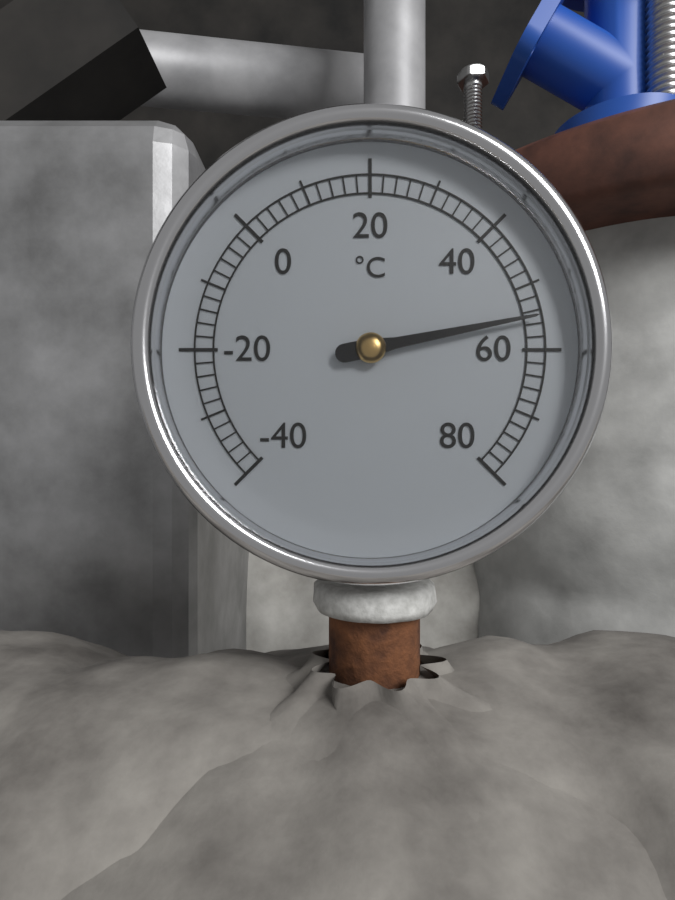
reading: 55 °C
